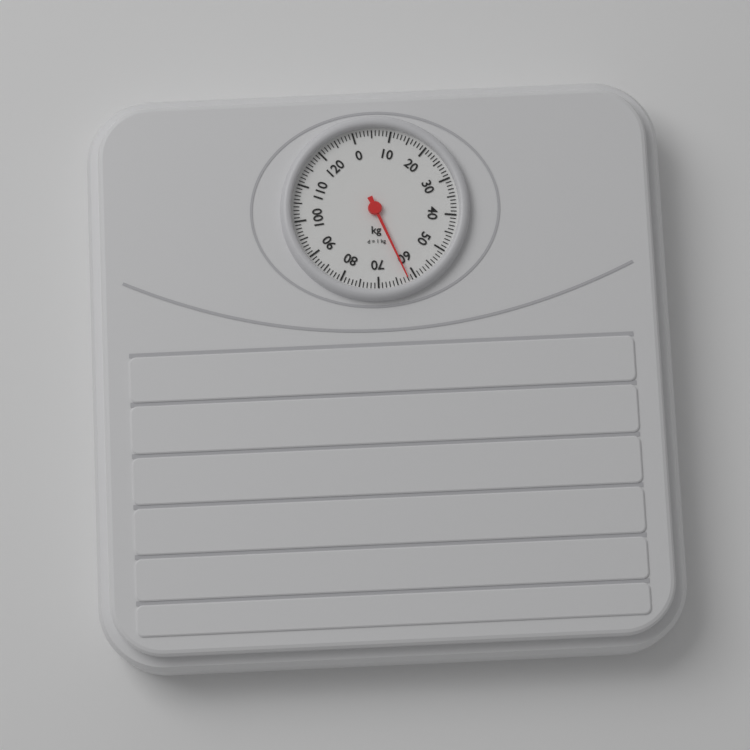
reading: 62 kg
